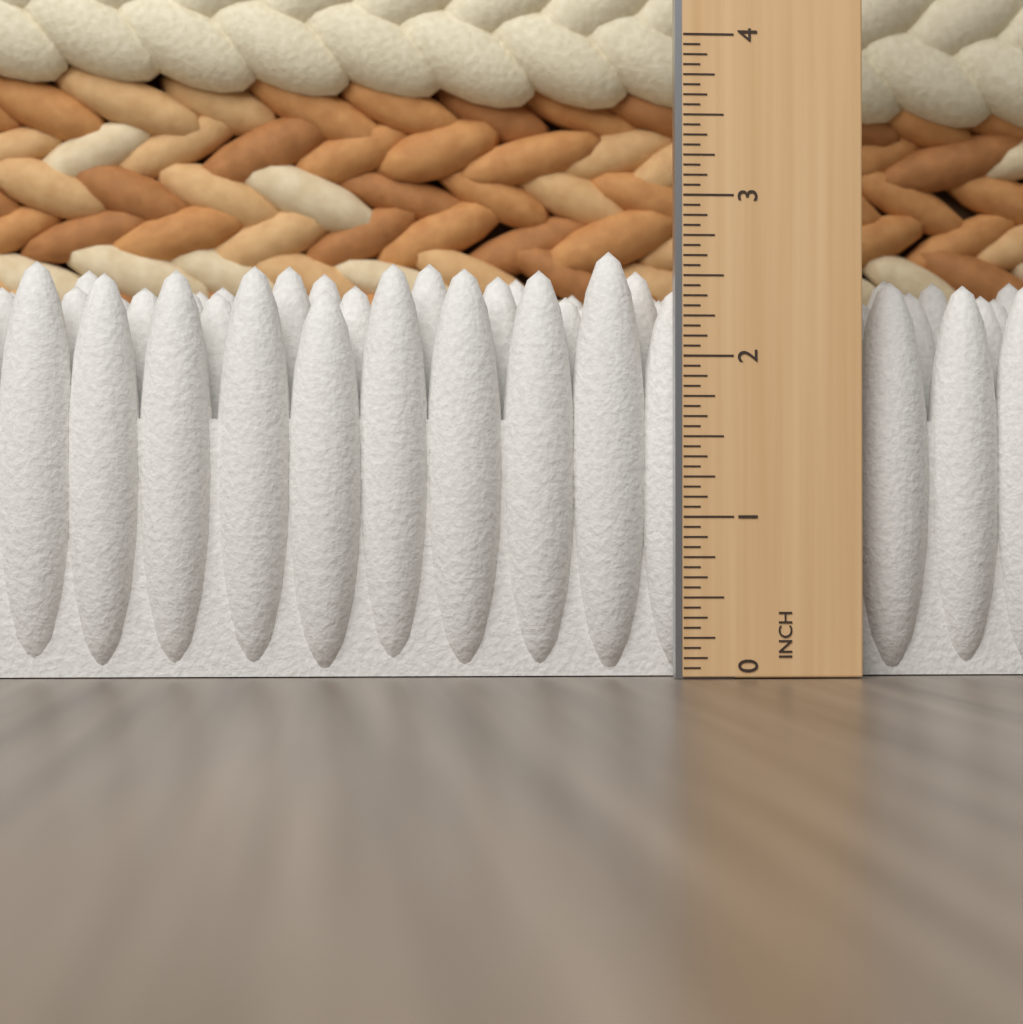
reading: 2.6875 in
